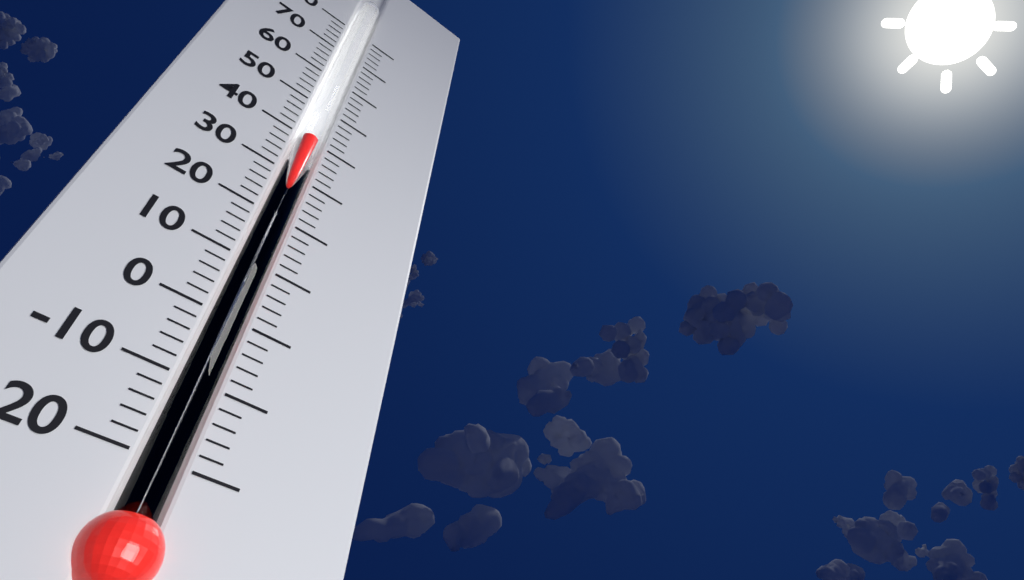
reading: 40 (no unit)
